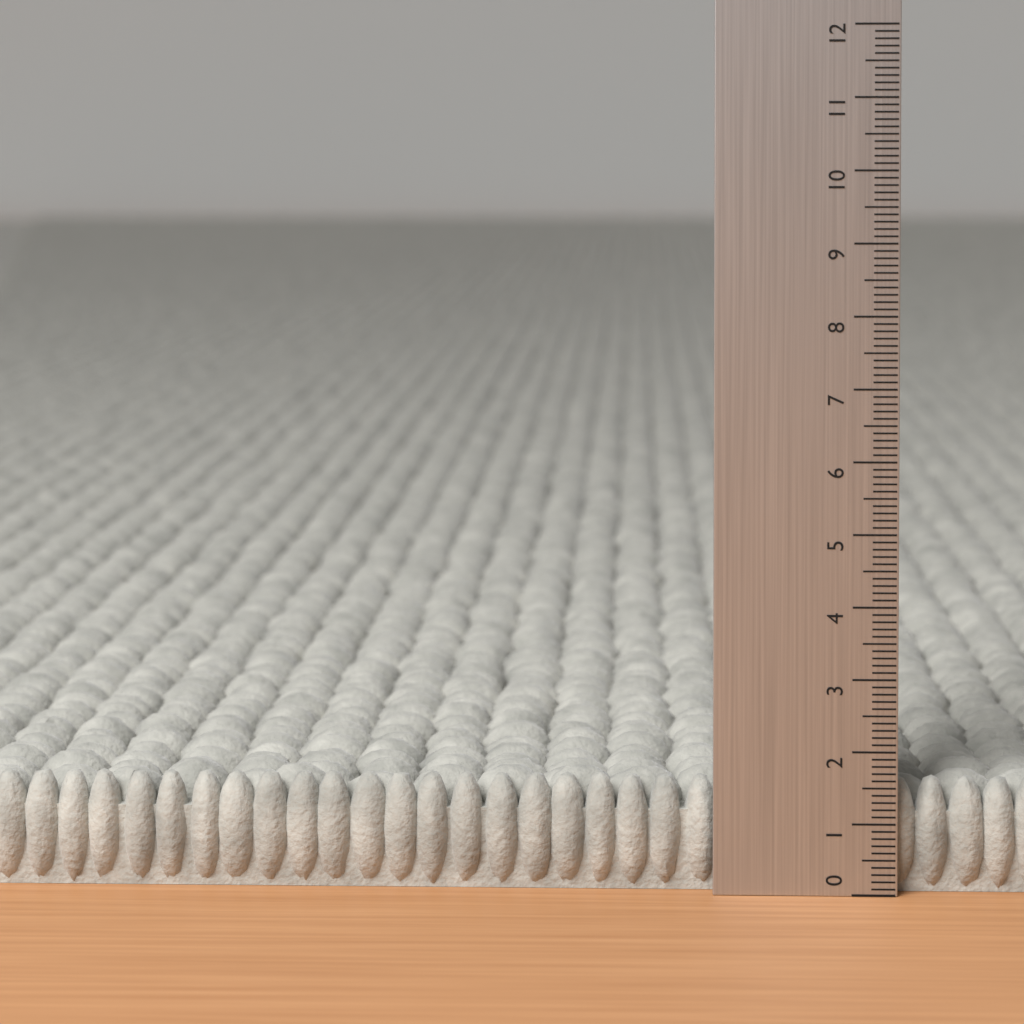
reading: 1.6 (no unit)
